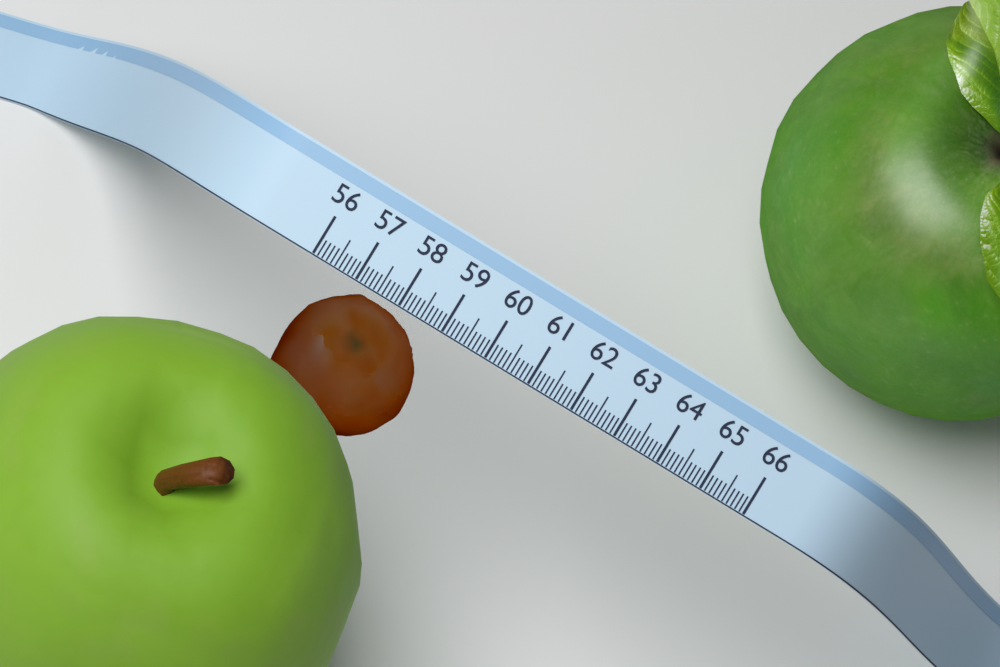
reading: 58.9 (no unit)
